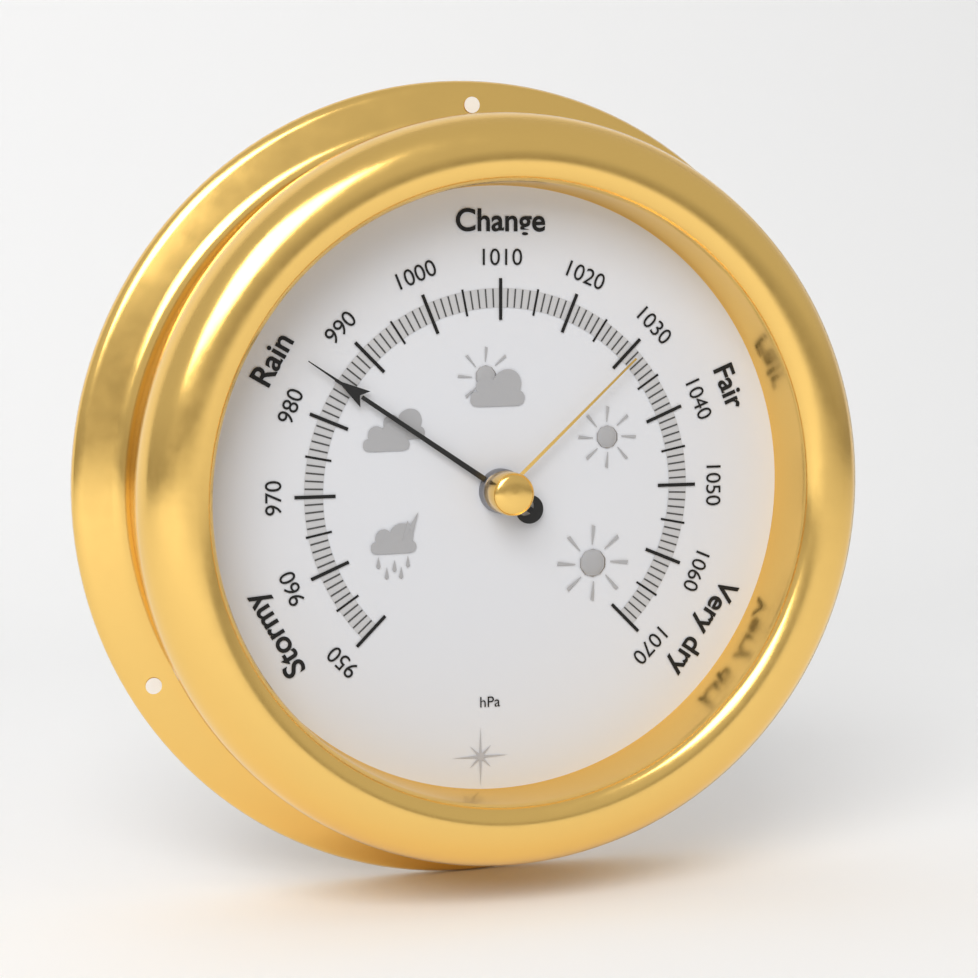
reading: 985 hPa
